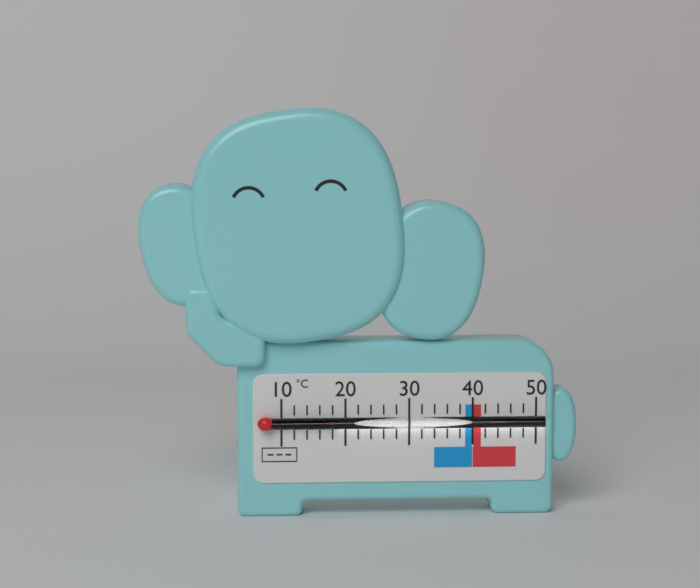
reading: 18 °C
